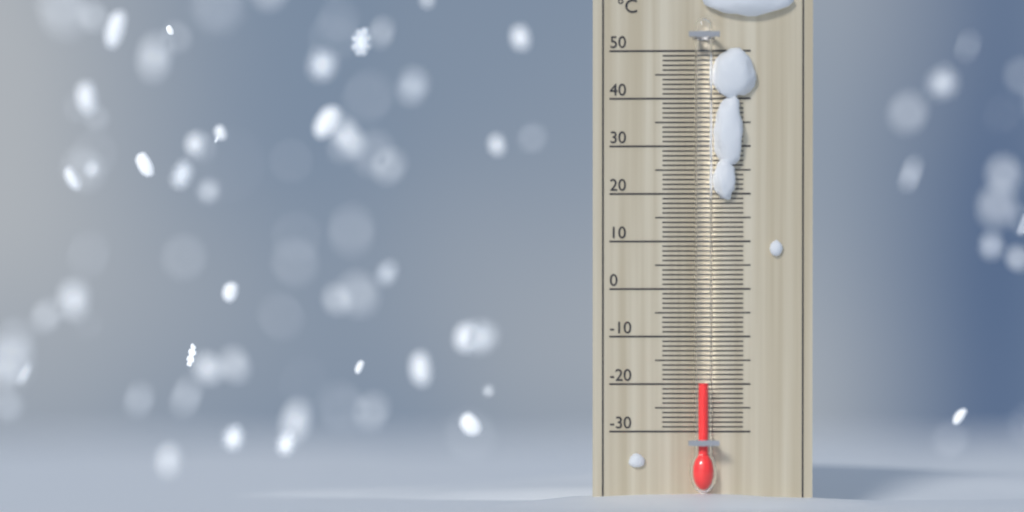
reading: -20 °C
